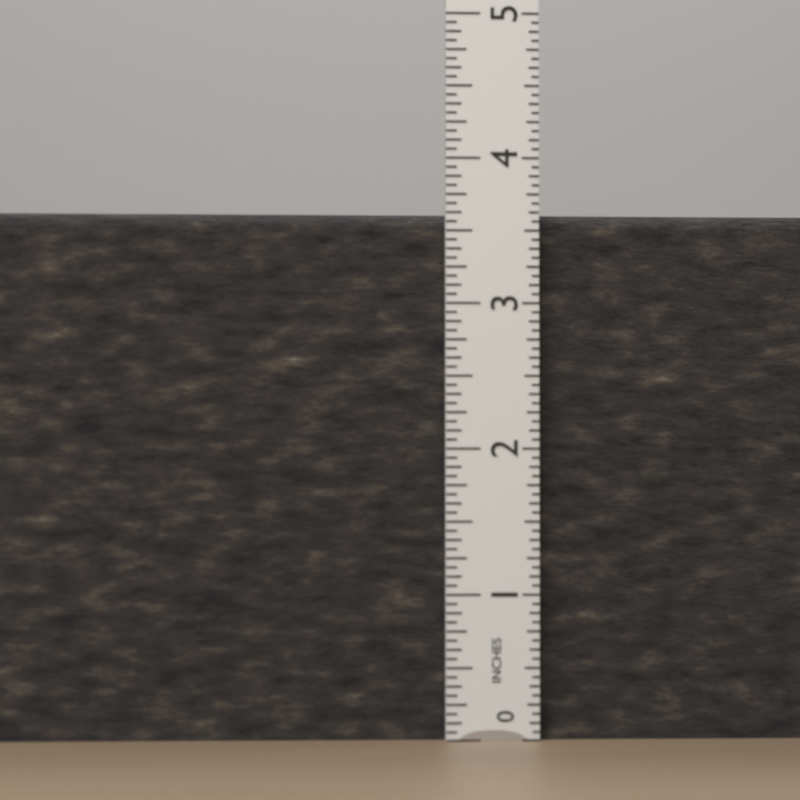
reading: 3.6250 in
